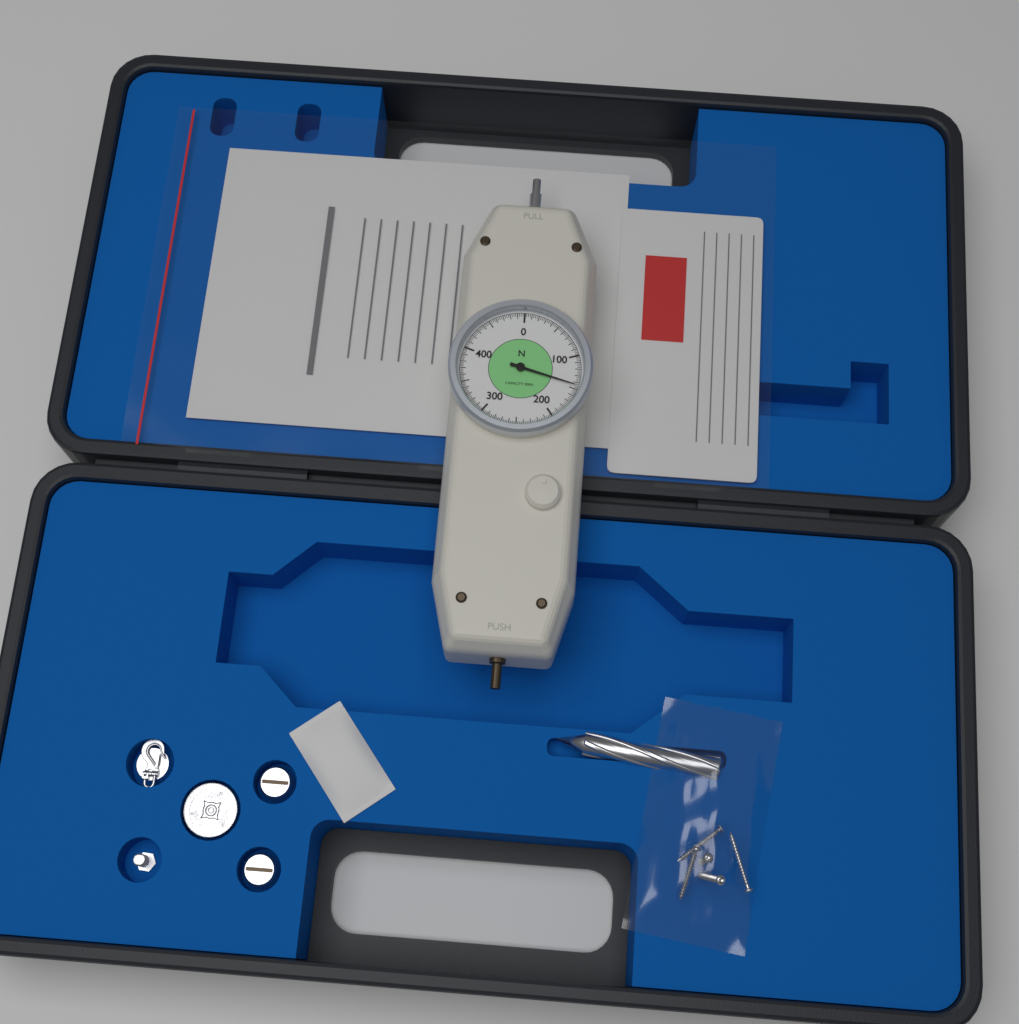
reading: 145.0 N
